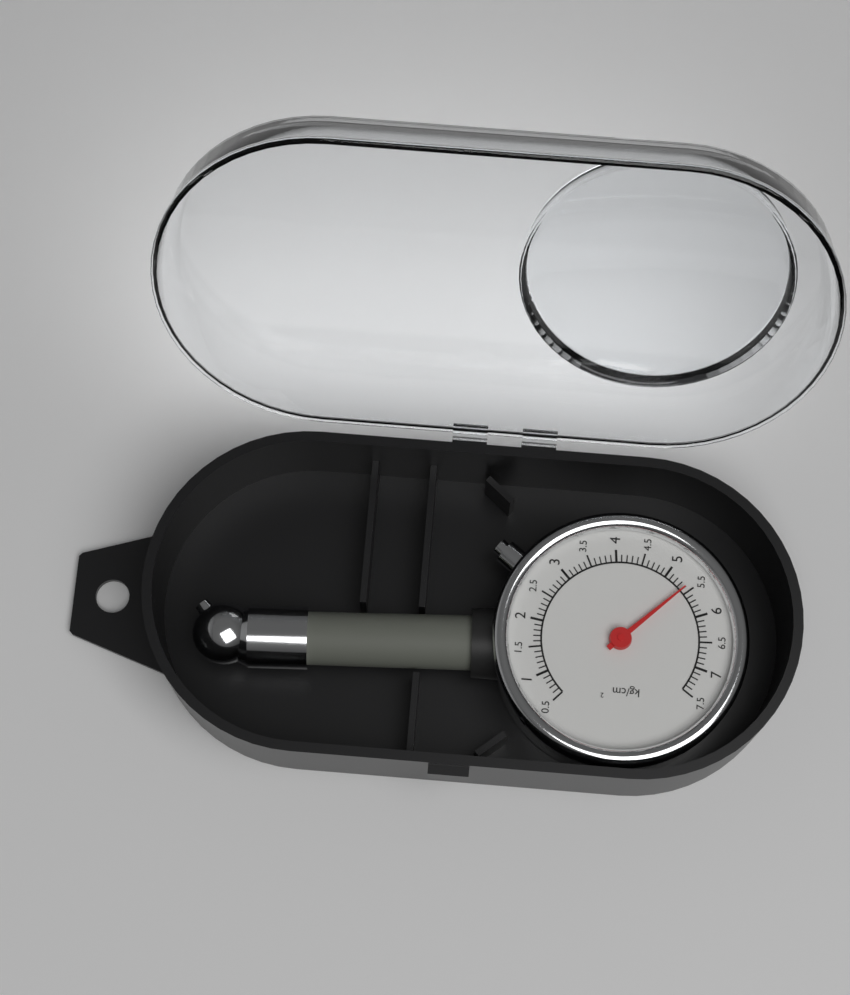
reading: 5.4 kg/cm²
